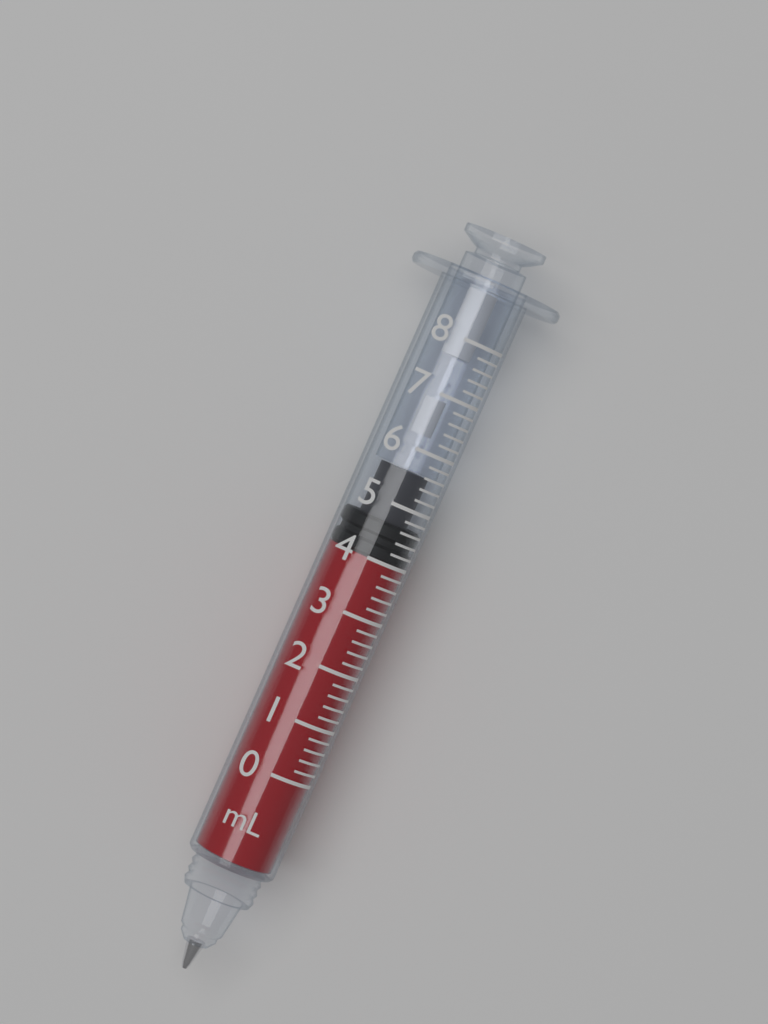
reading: 4.0 mL
